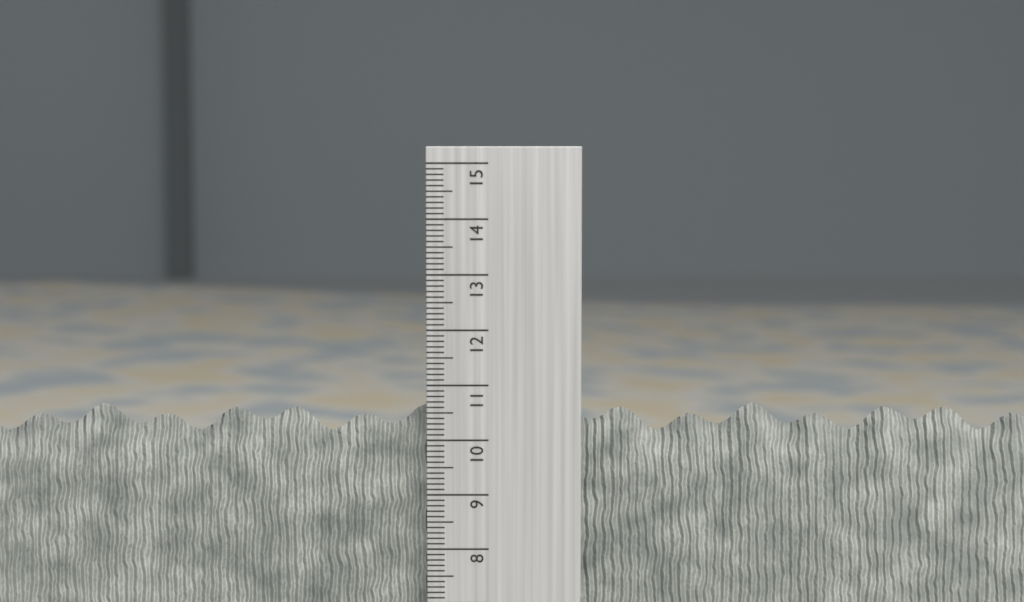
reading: 10.6 cm
